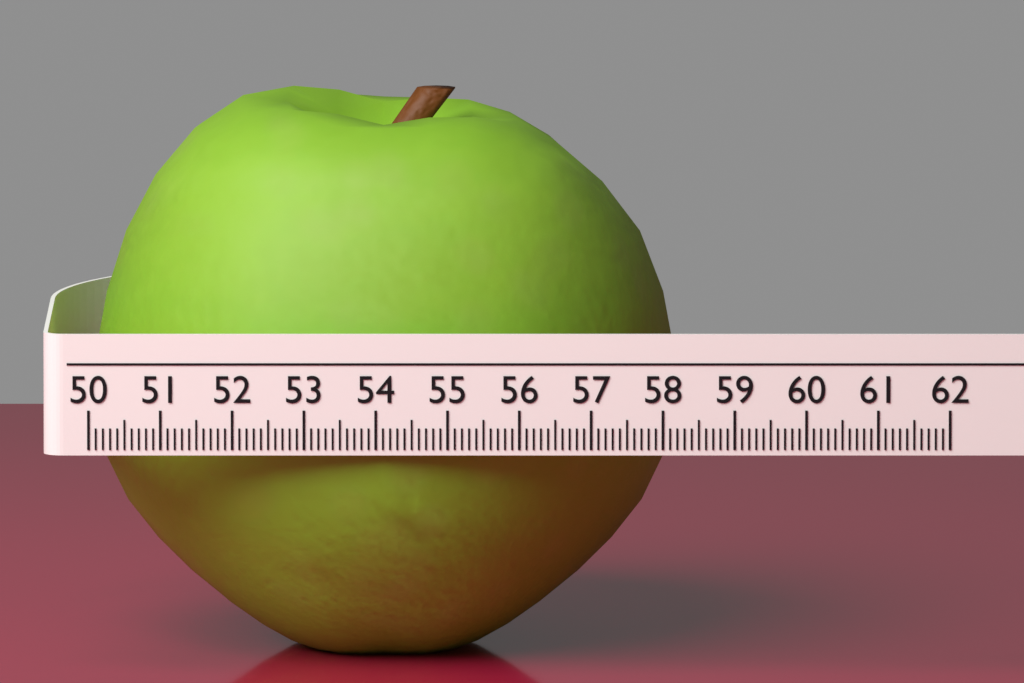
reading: 58.2 (no unit)
